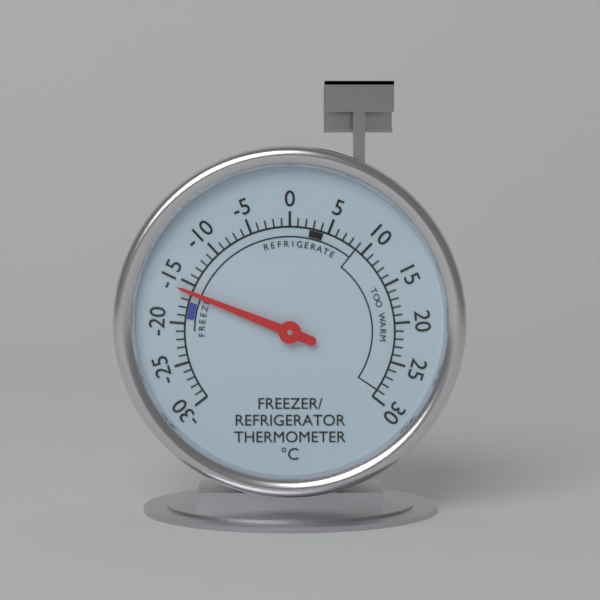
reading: -16 °C
